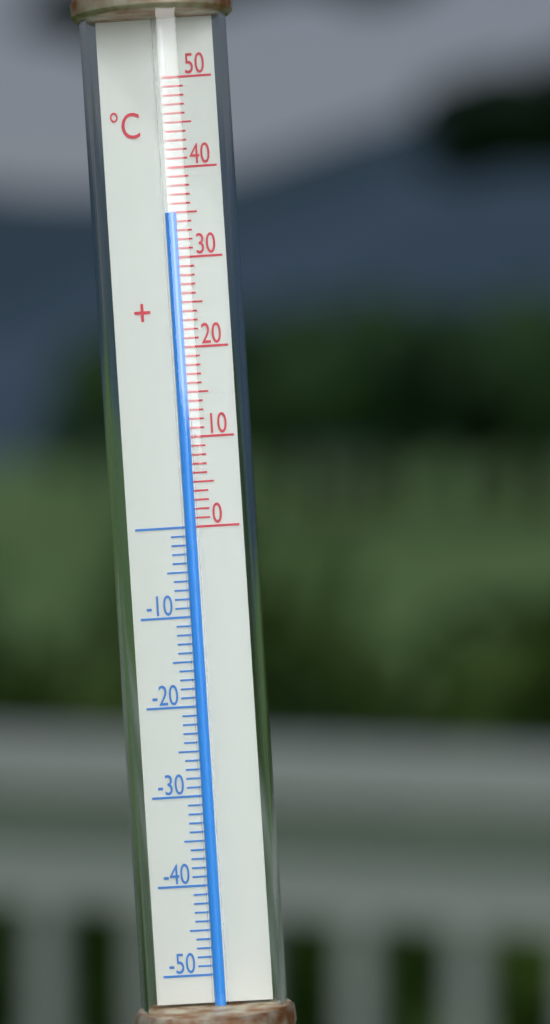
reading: 35 °C
